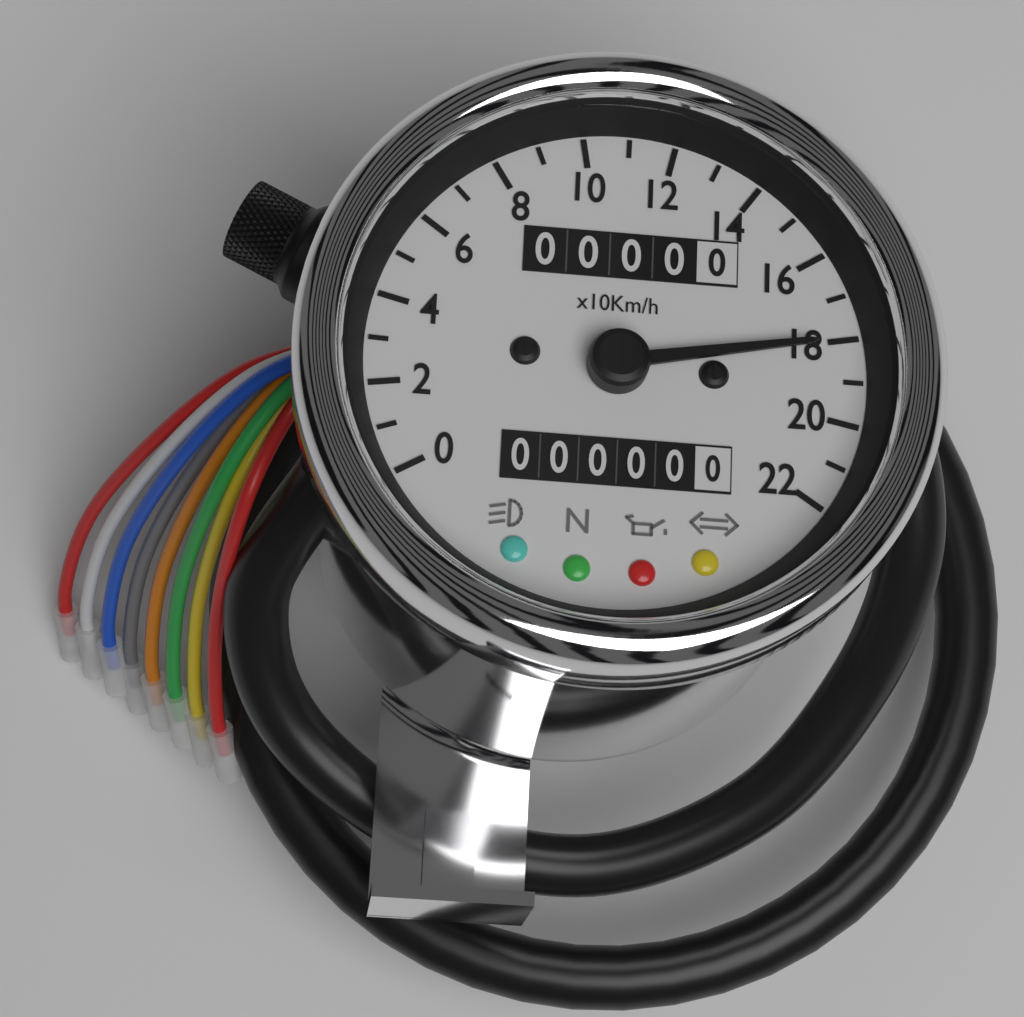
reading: 180 km/h
